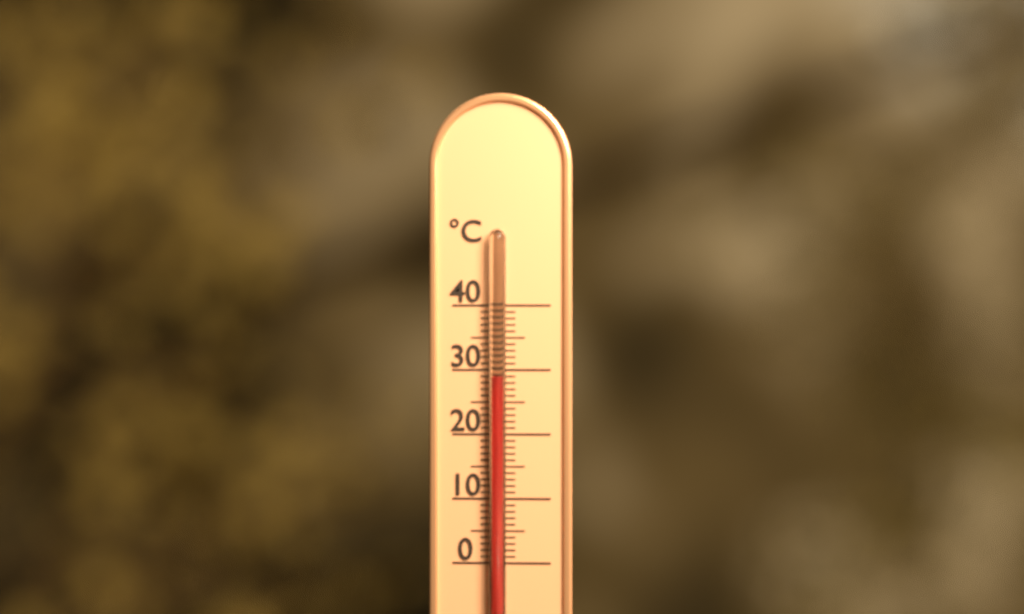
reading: 29 °C
